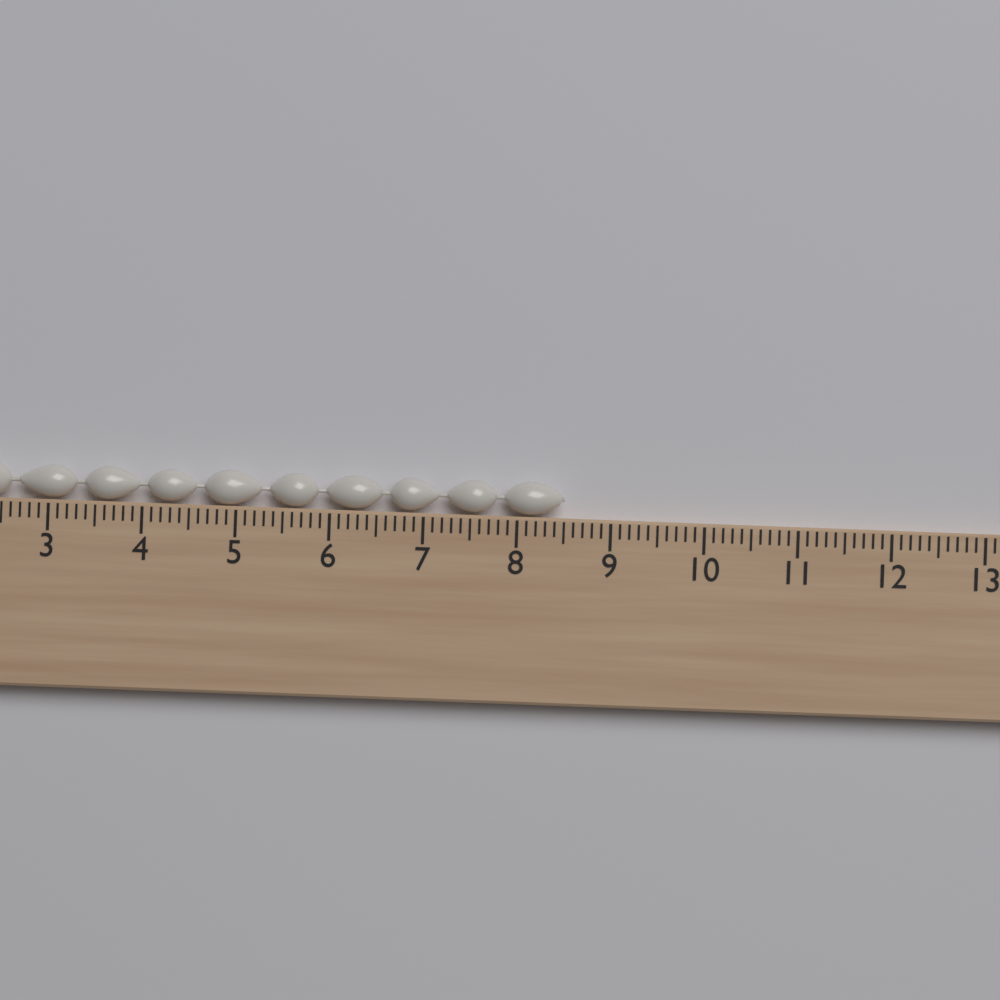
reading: 8.5 cm
